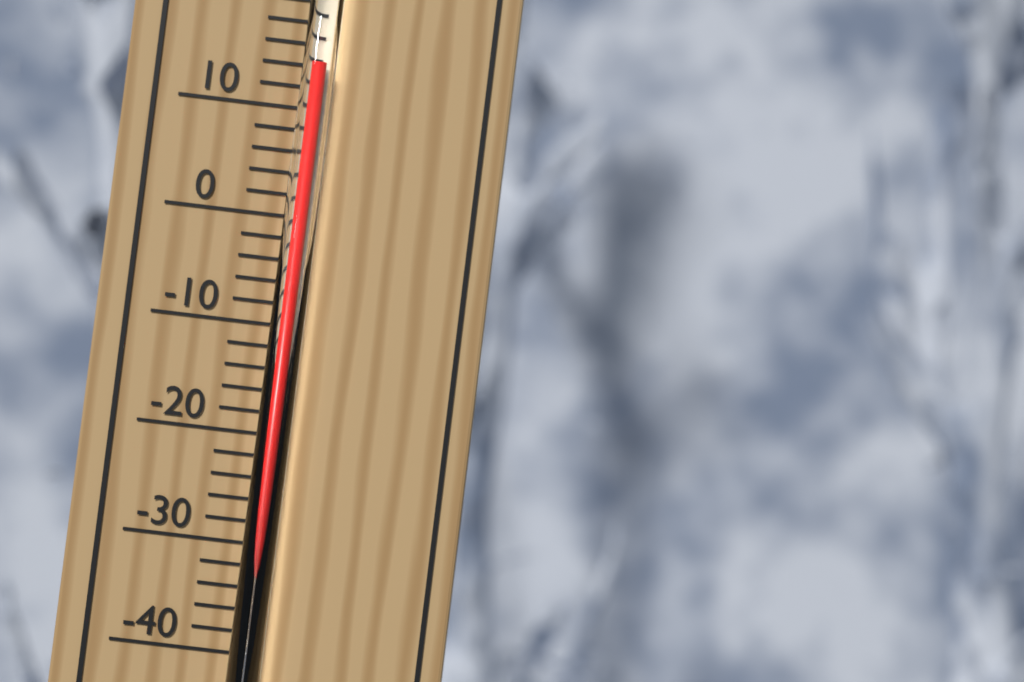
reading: 14 °C
